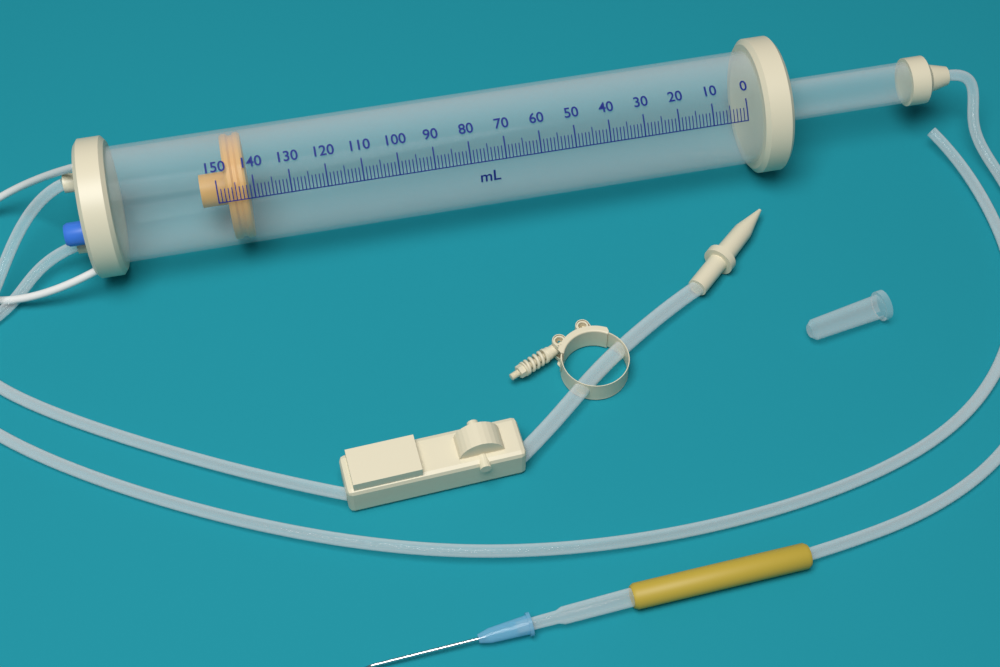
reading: 142 ml
